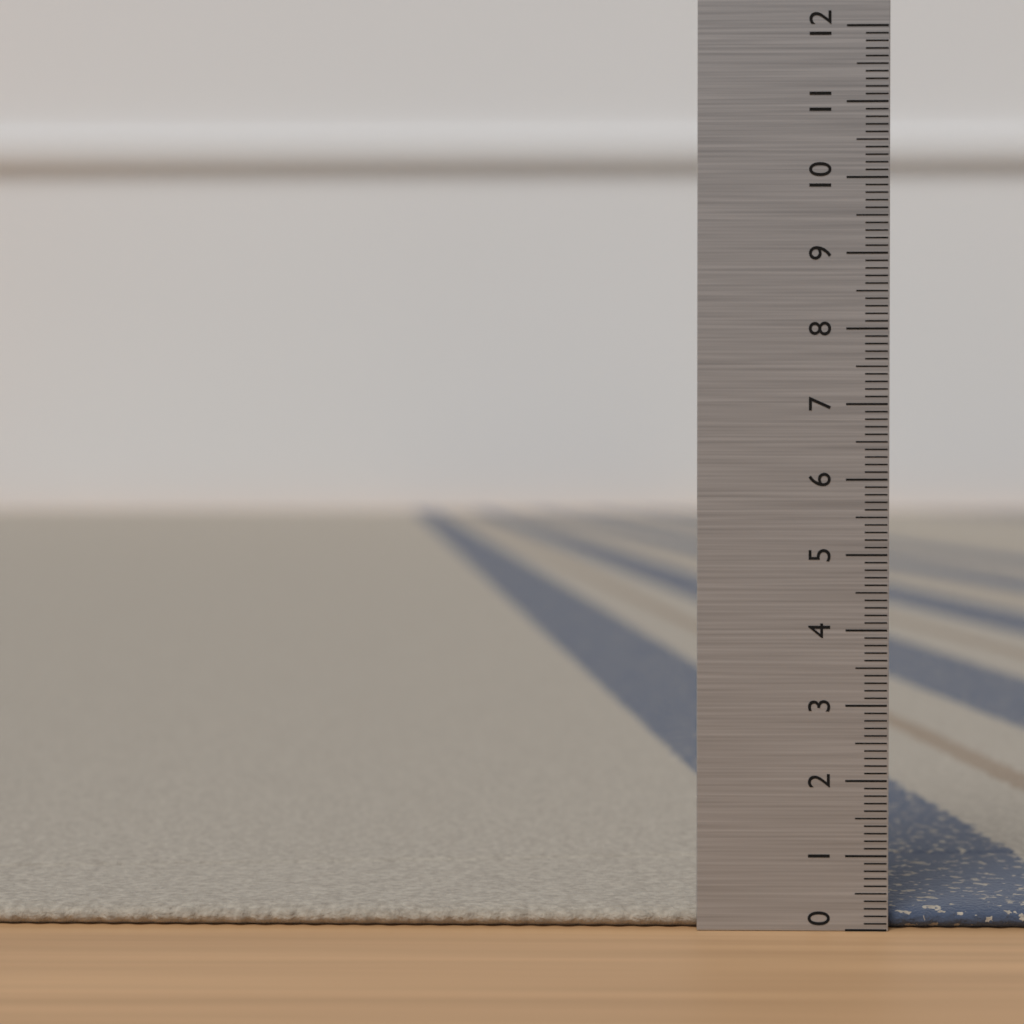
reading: 0.3 (no unit)
